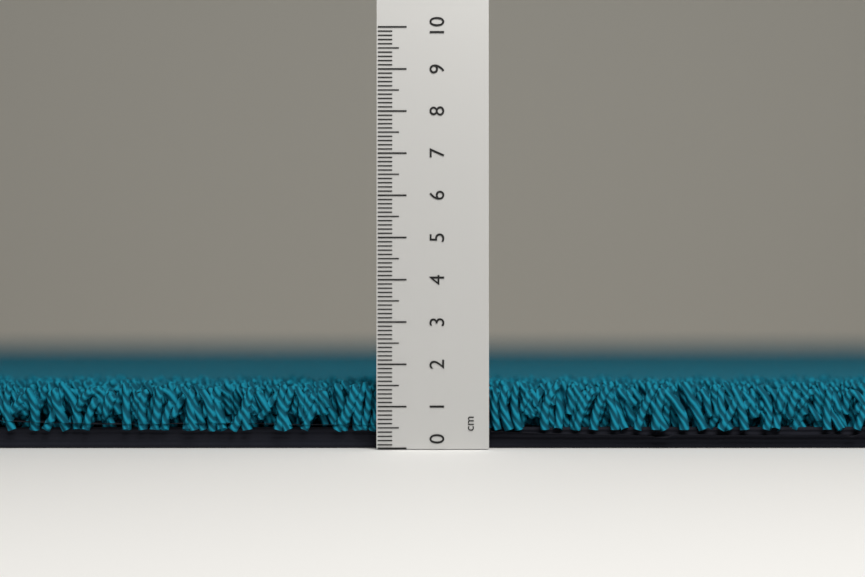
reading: 1.6 cm
